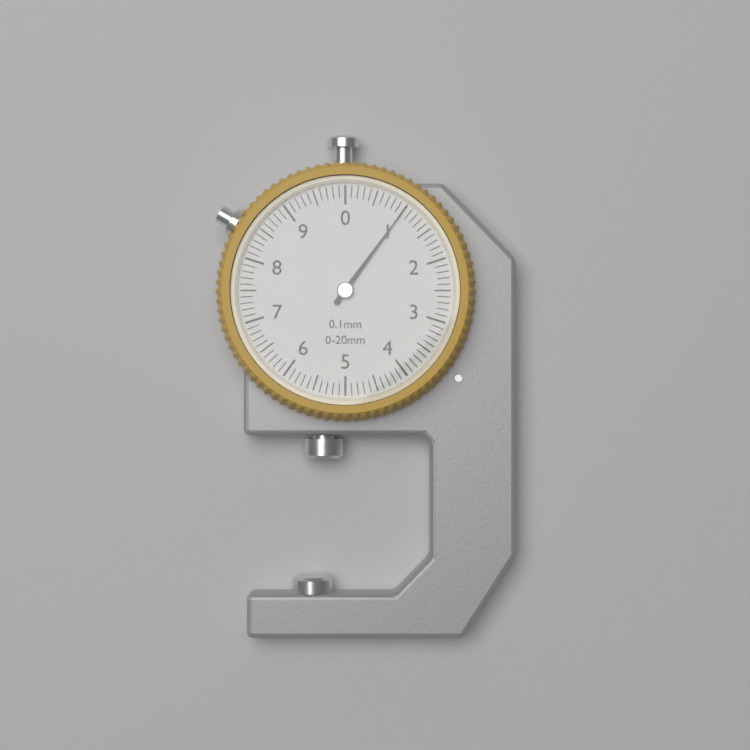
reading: 1.0 mm
